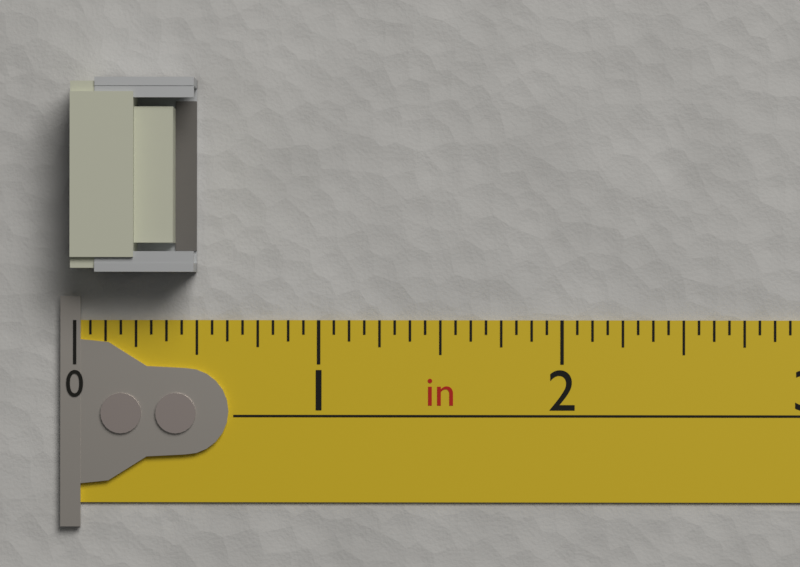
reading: 0.5000 in
